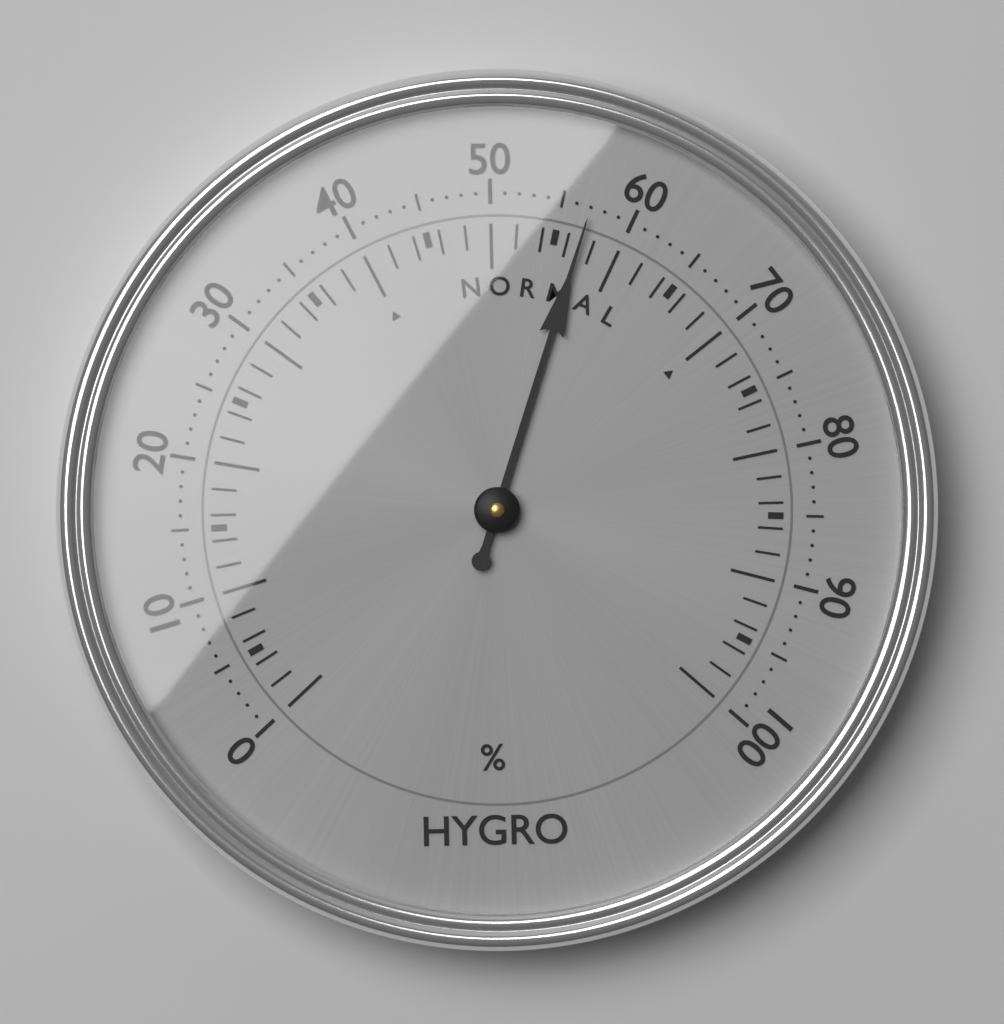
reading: 57 %
